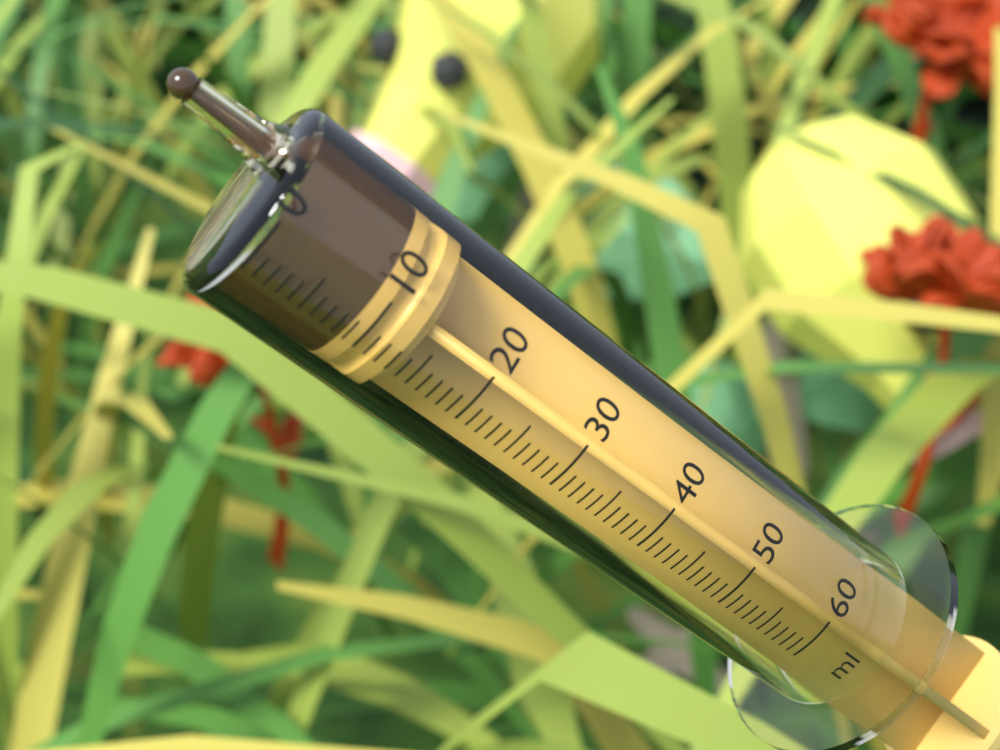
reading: 9 ml
